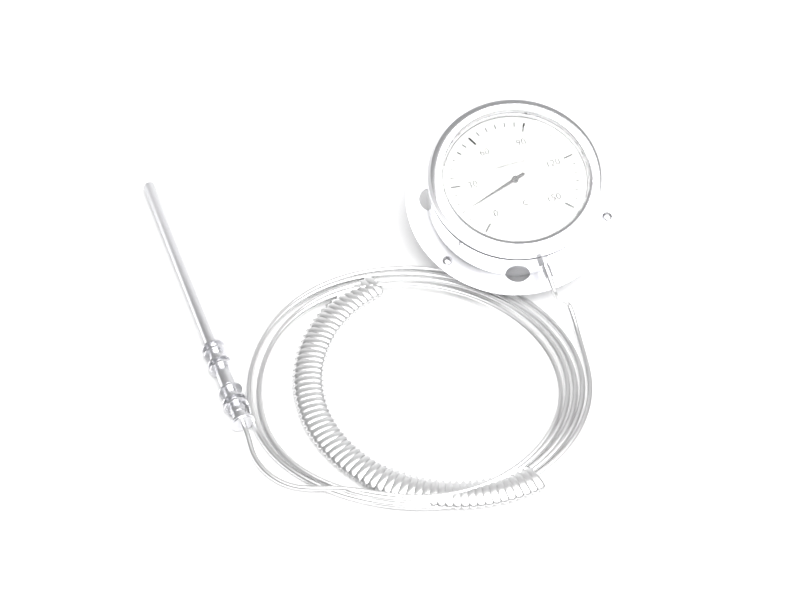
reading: 15 °C
